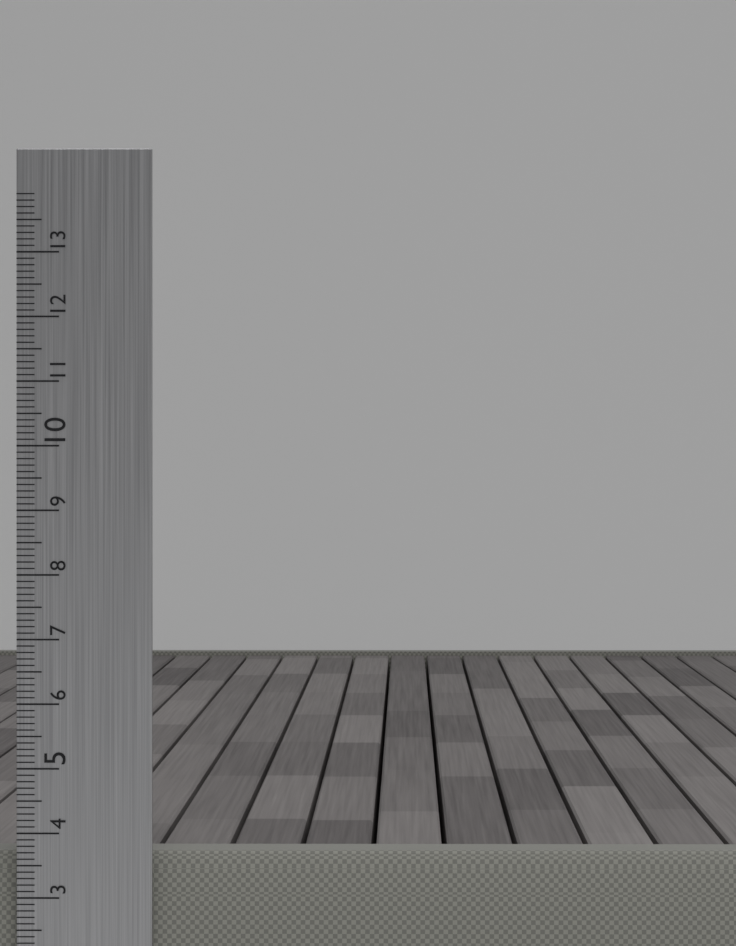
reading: 3.7 cm
